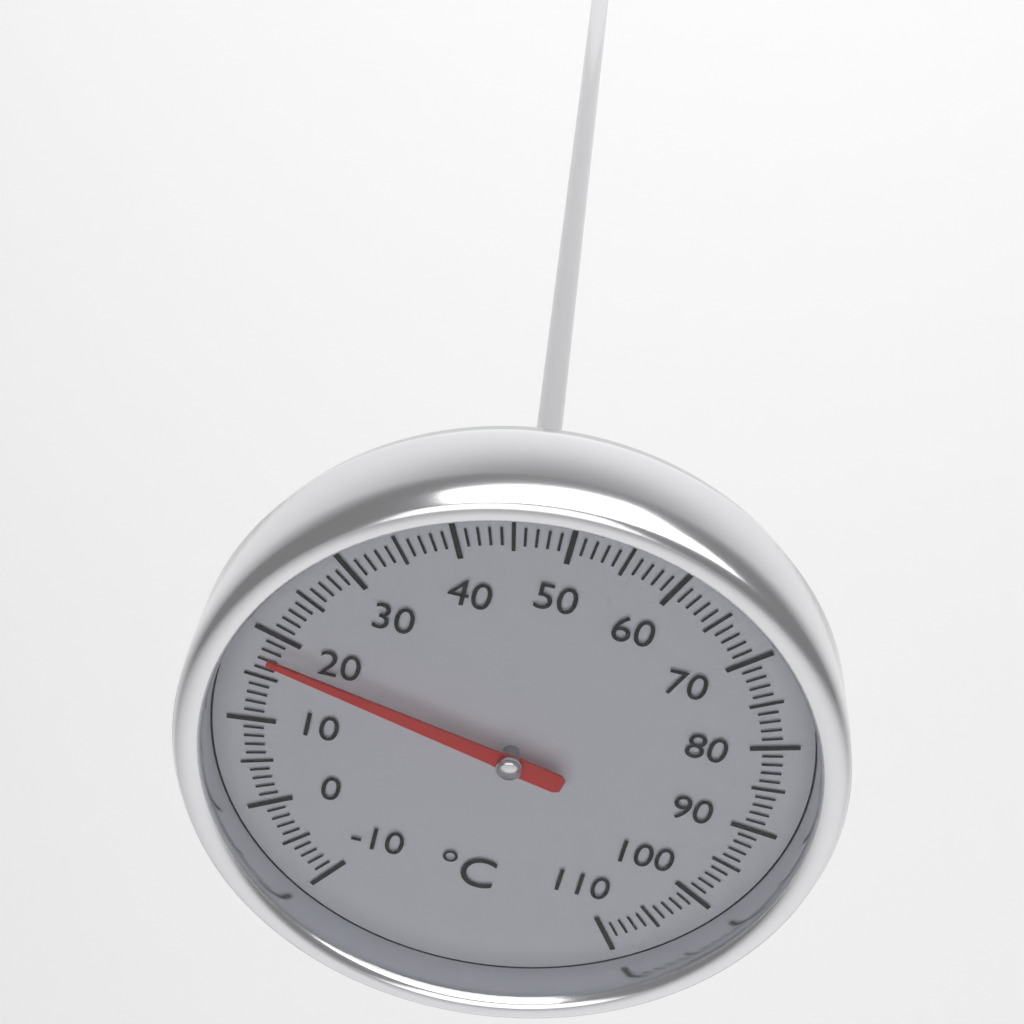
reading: 18 °C
